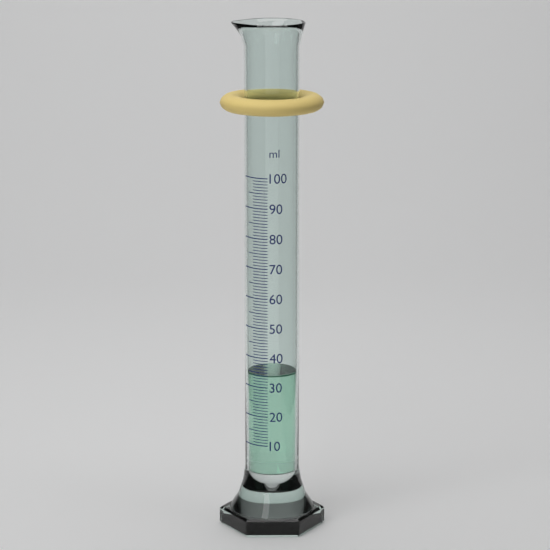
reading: 34 ml
